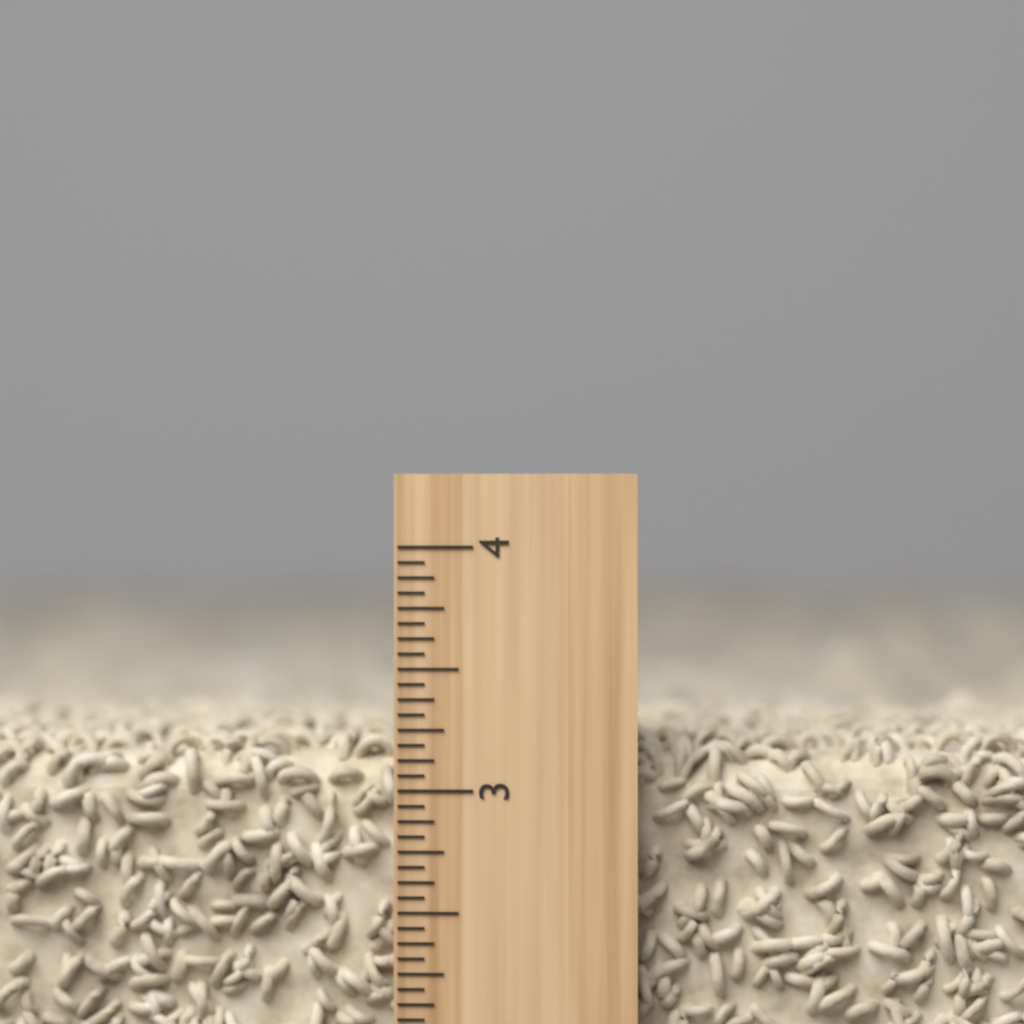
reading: 3.2500 inch
